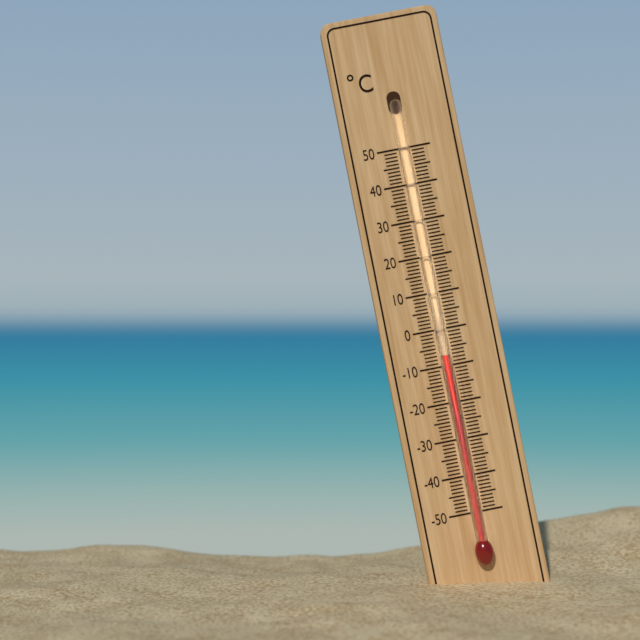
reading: -7 °C
